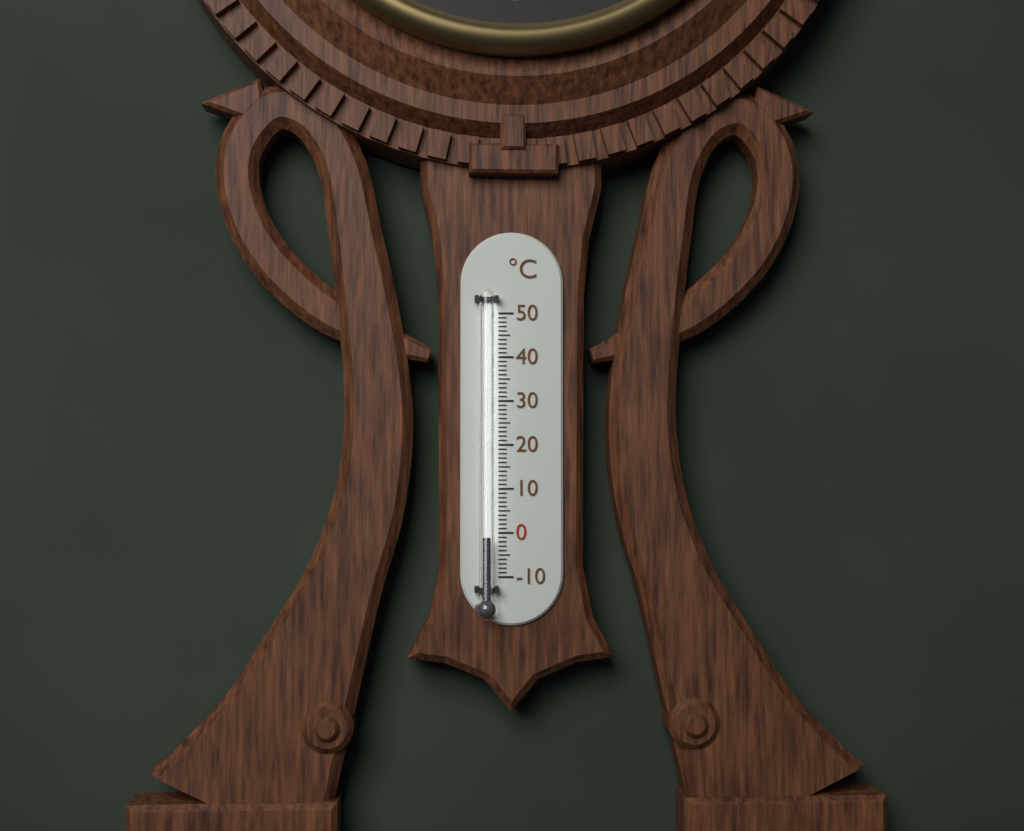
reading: -1 °C
